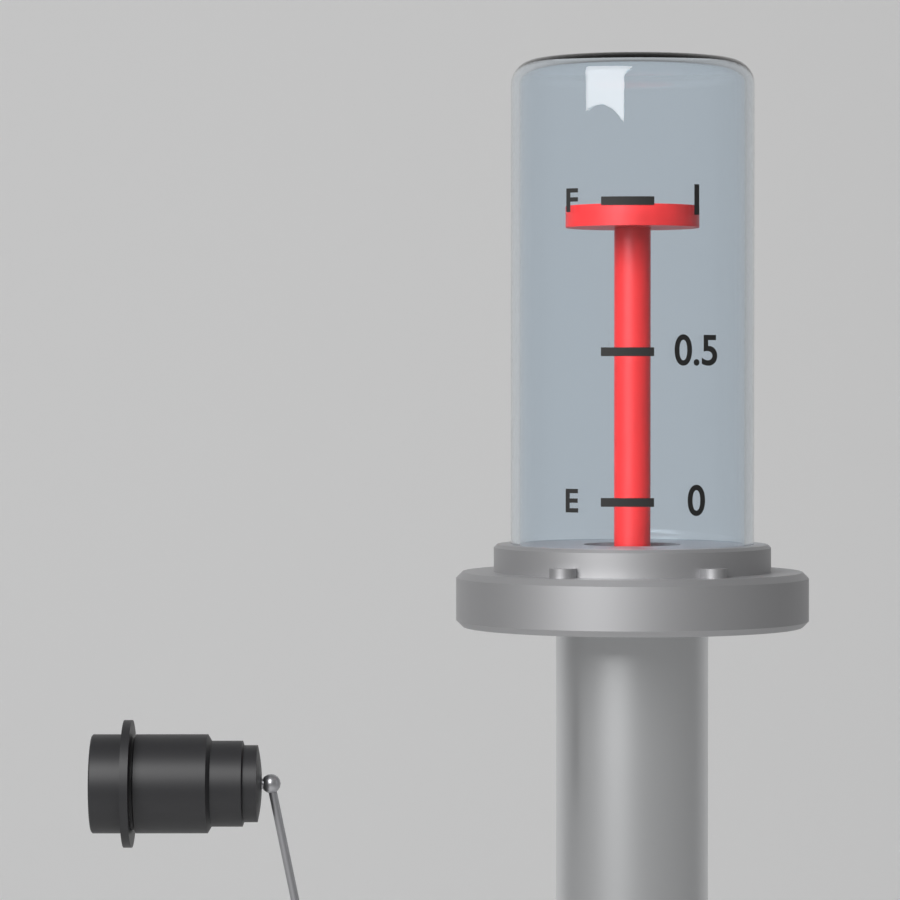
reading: 1.0 (no unit)
